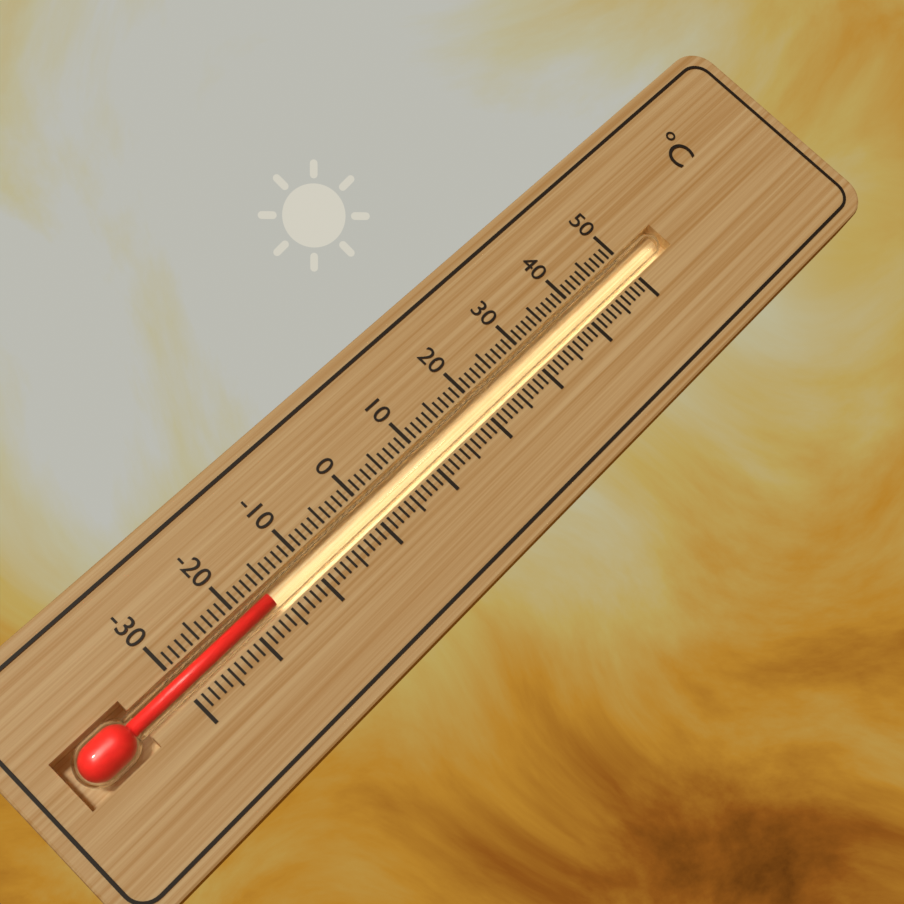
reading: -16 °C
